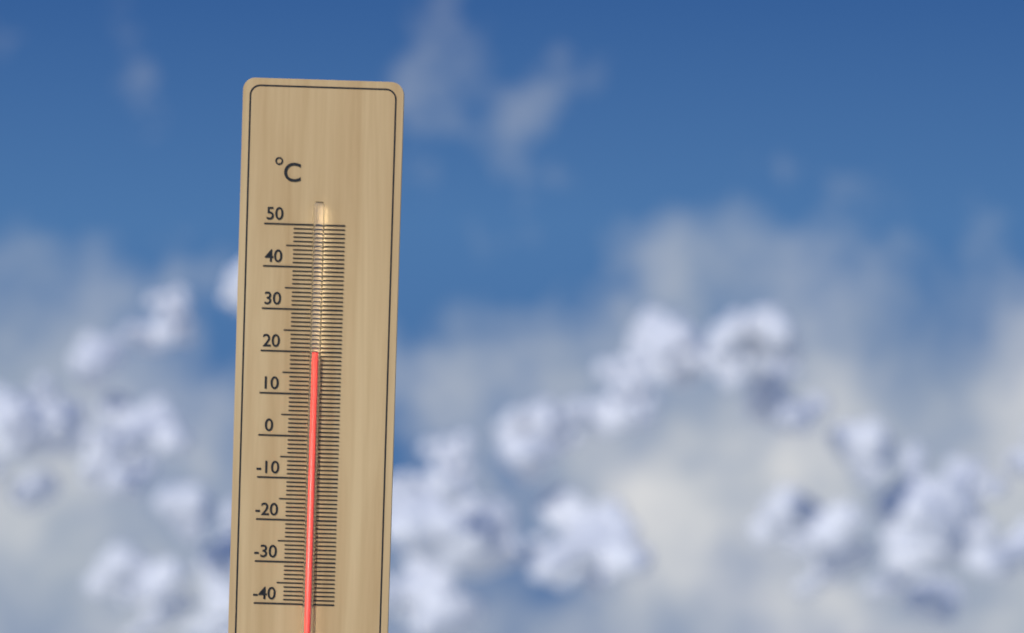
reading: 20 °C
